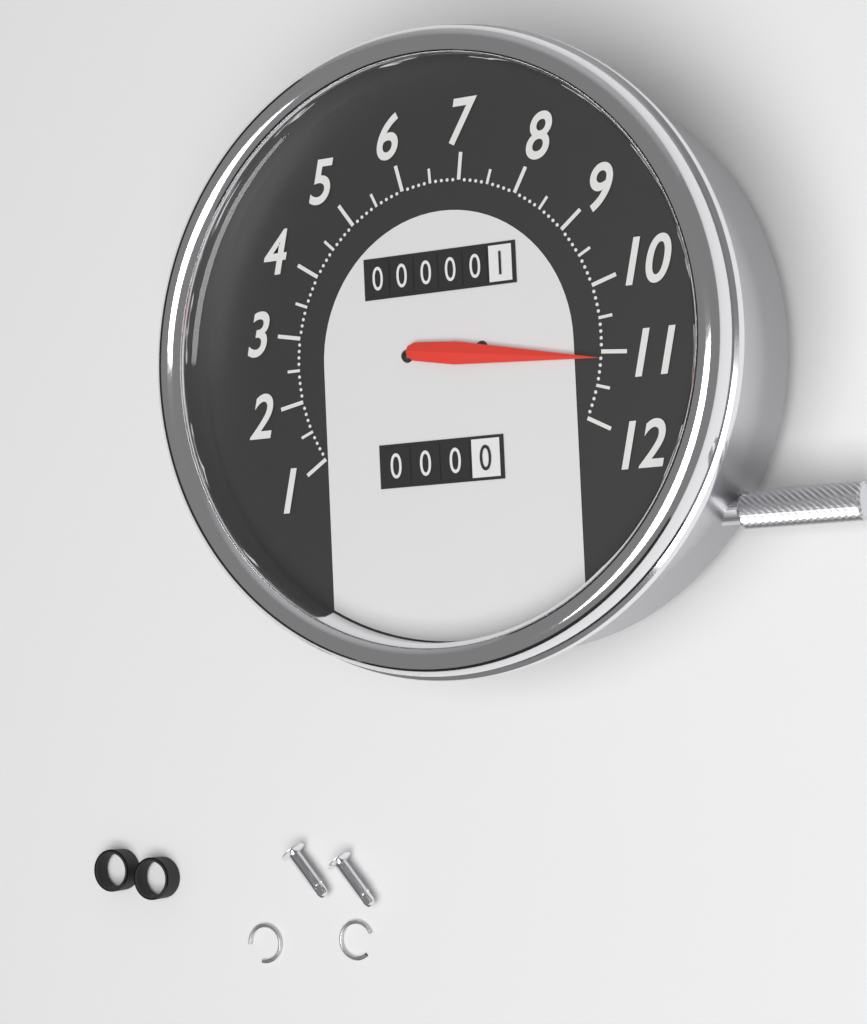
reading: 11.1 (no unit)
